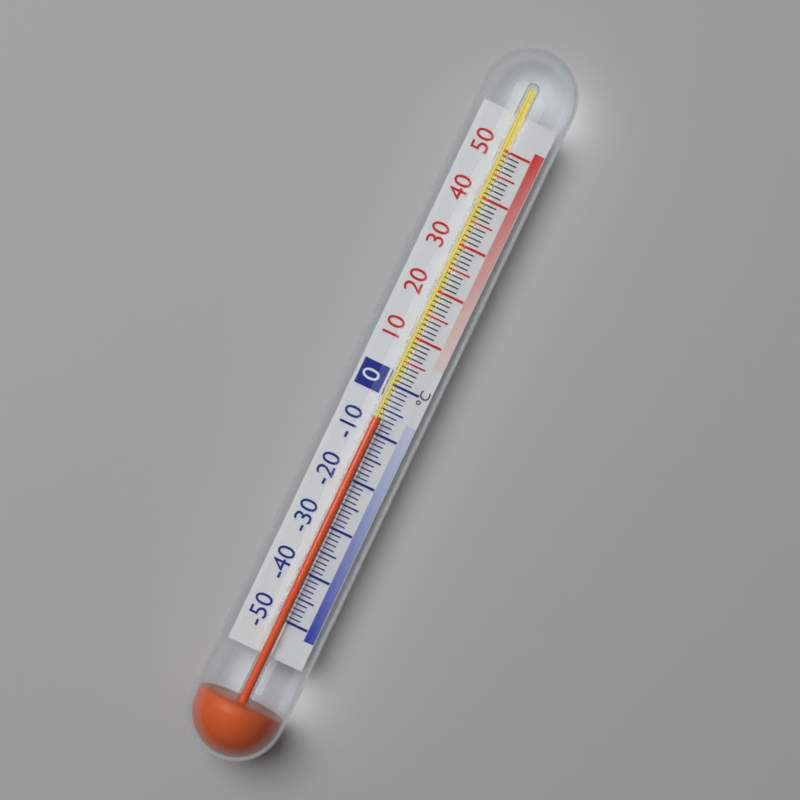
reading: -7 °C
